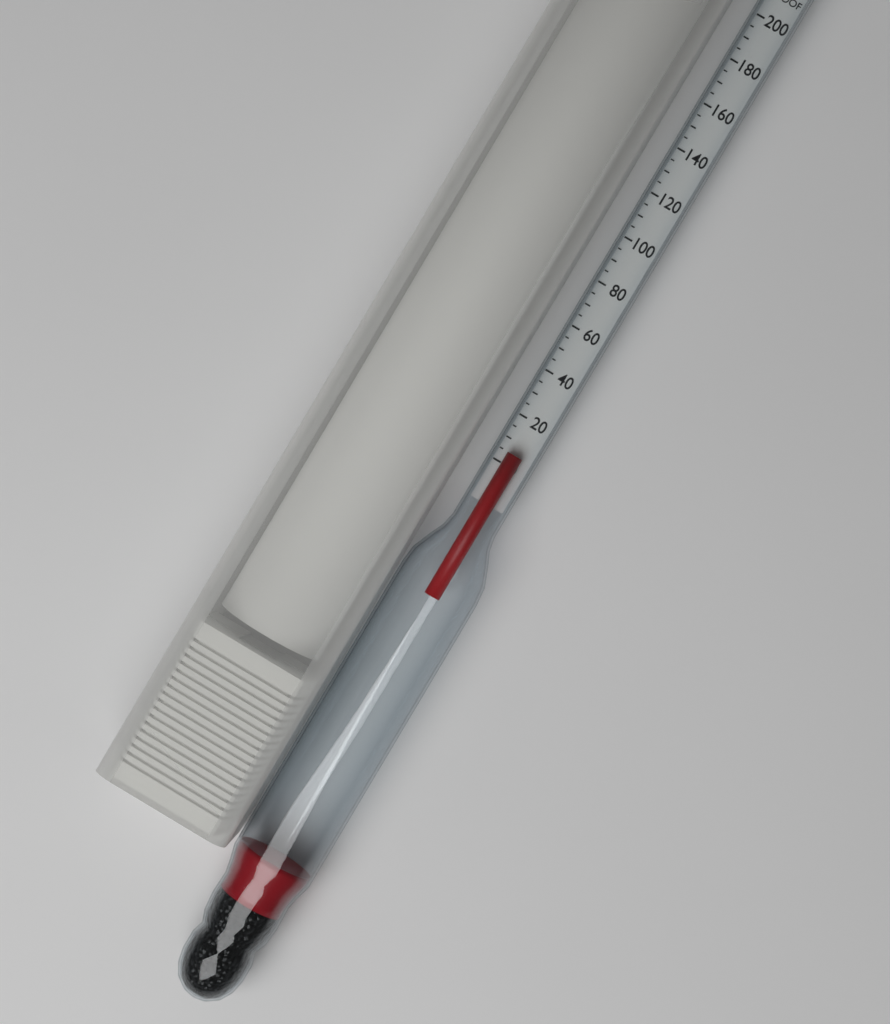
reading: 5 proof
